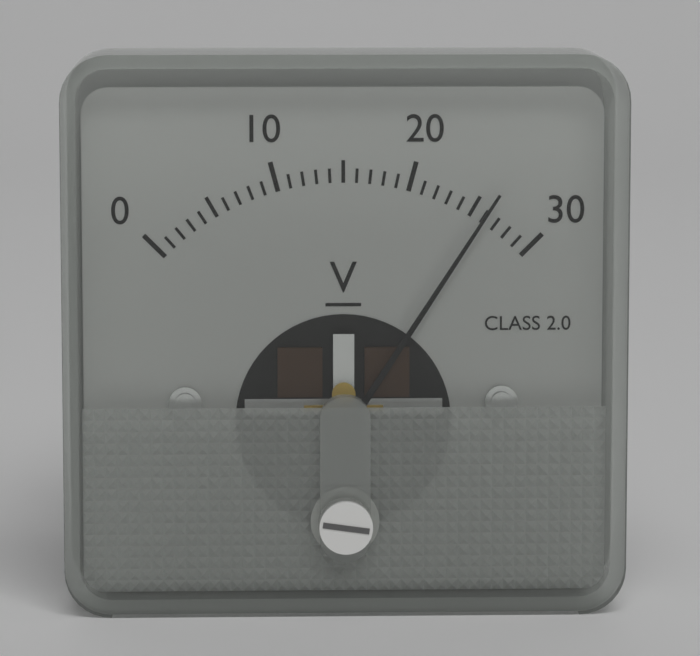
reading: 26 V
